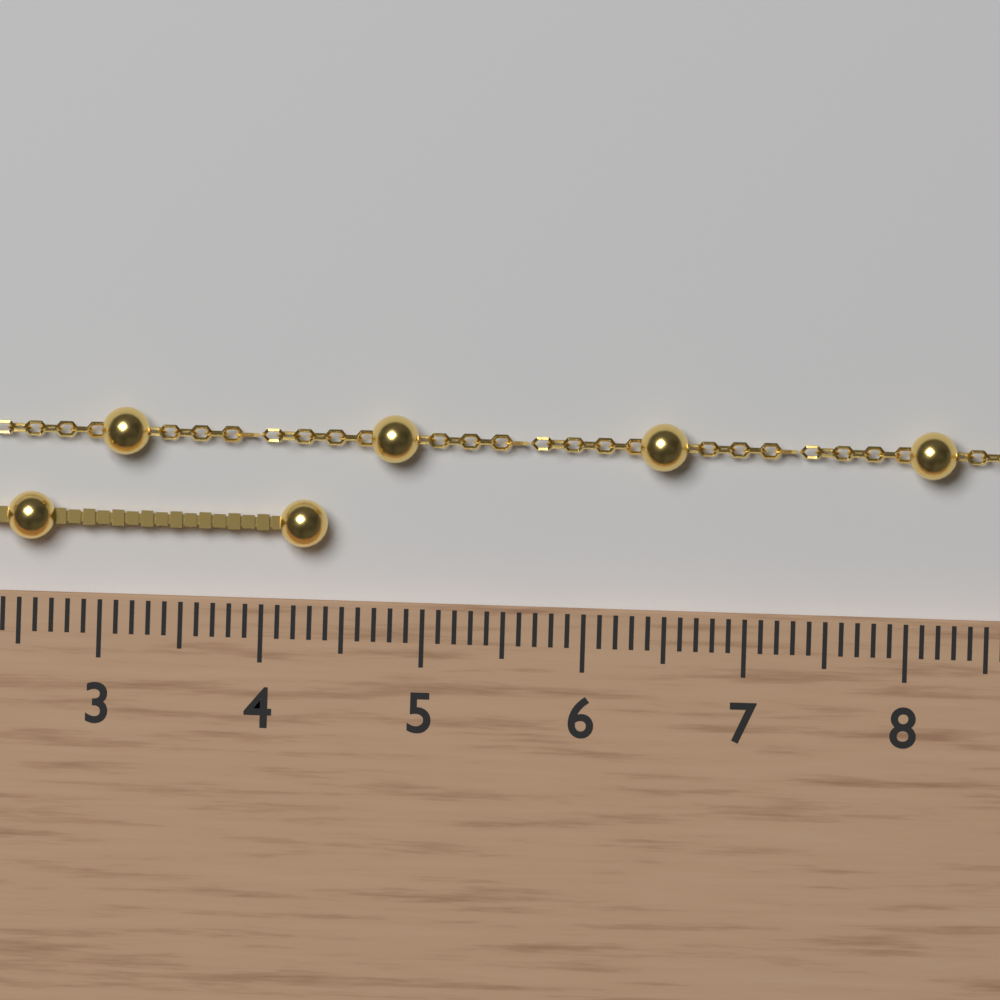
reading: 4.4 cm
